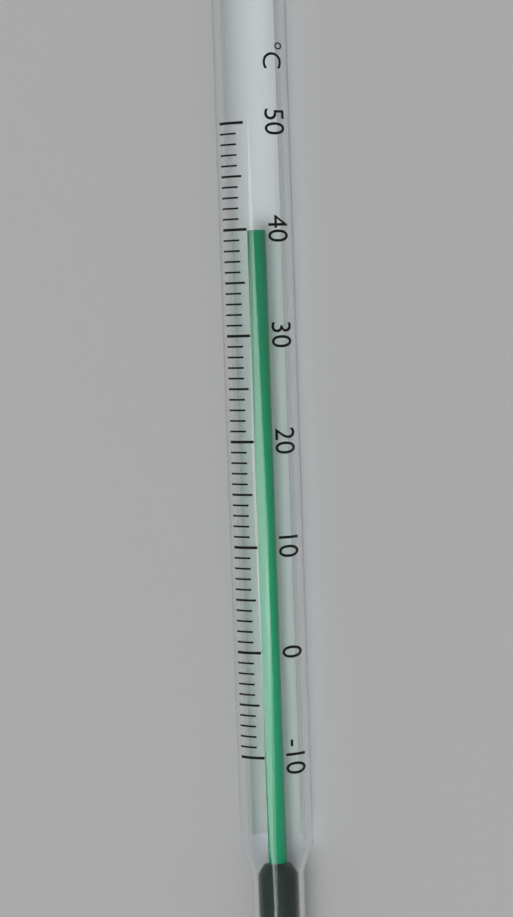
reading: 40 °C
